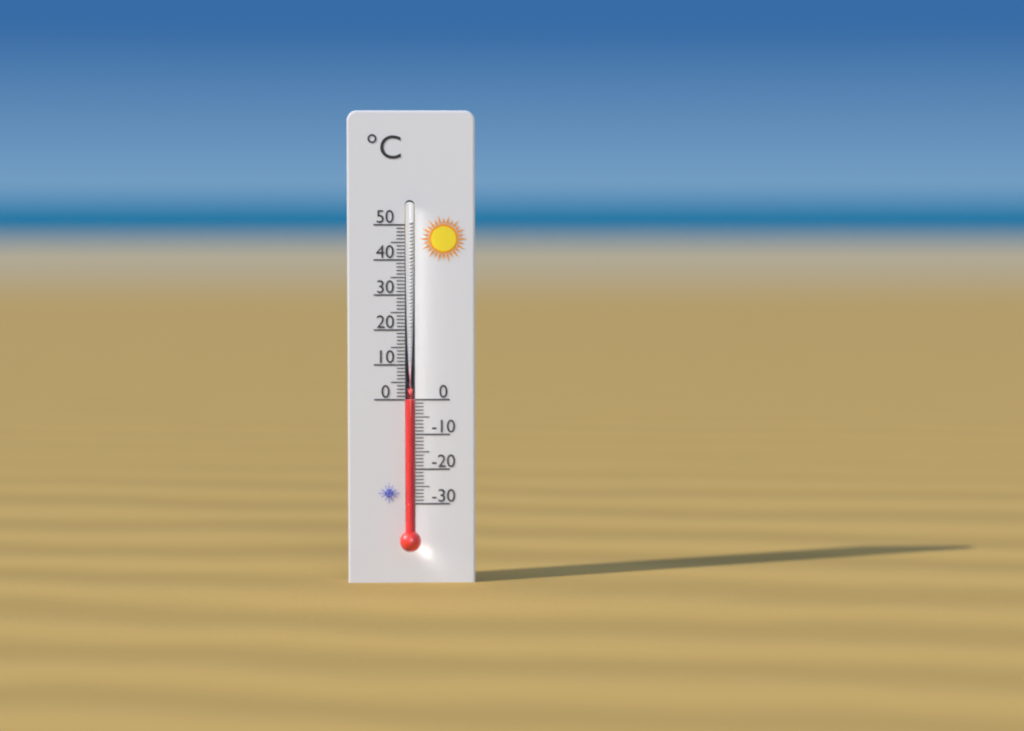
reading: 0 °C
